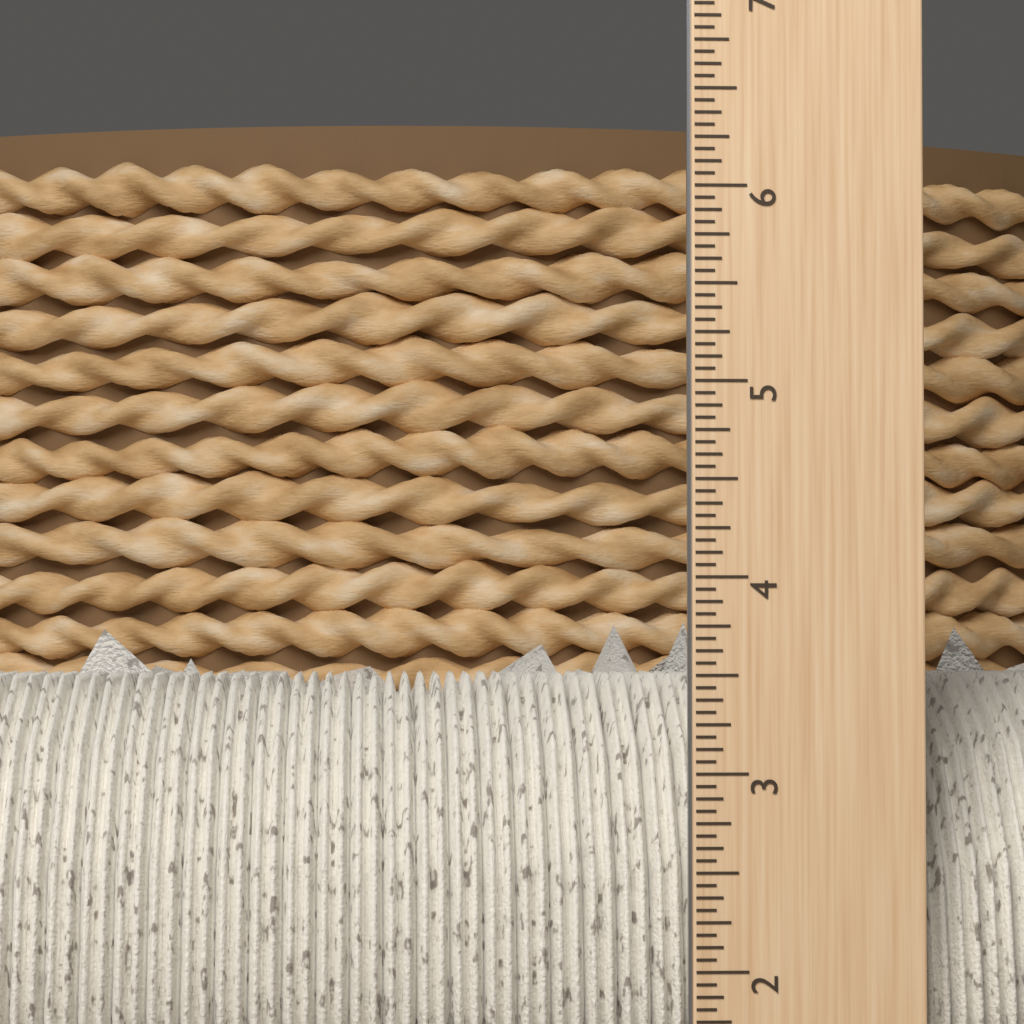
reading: 3.7500 inch
